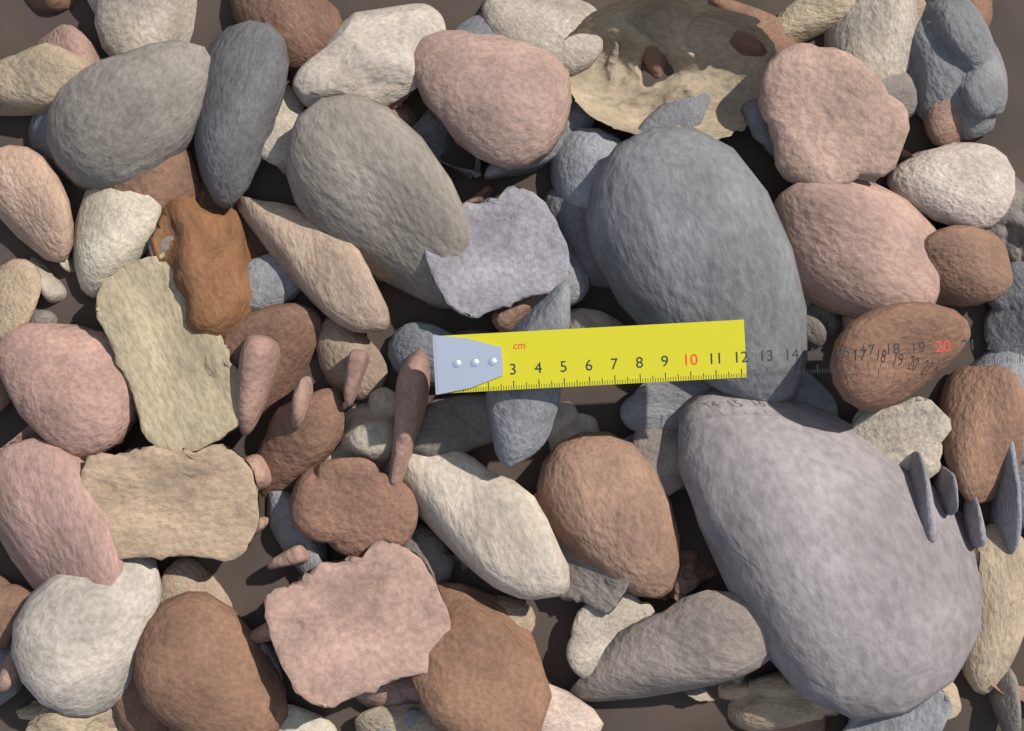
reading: 12.2 cm
